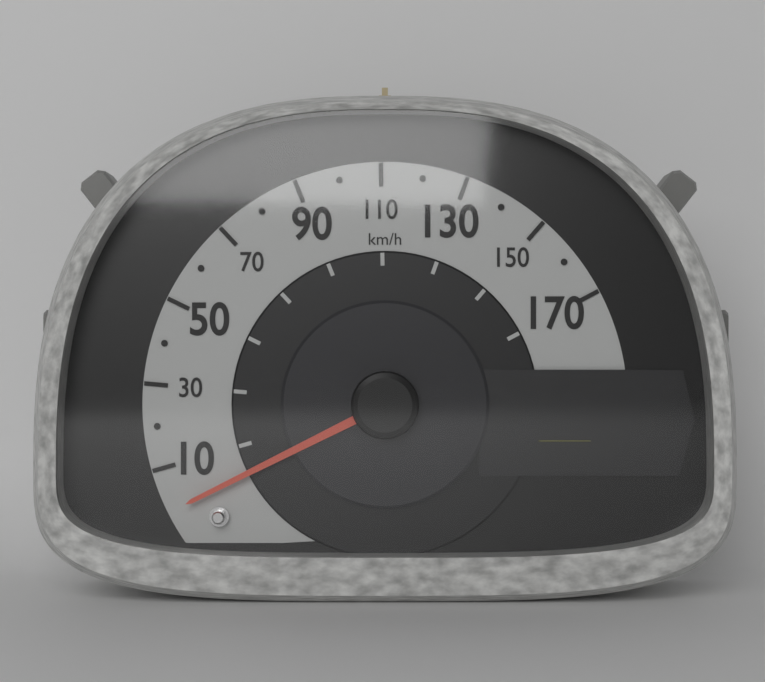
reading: 0 km/h
